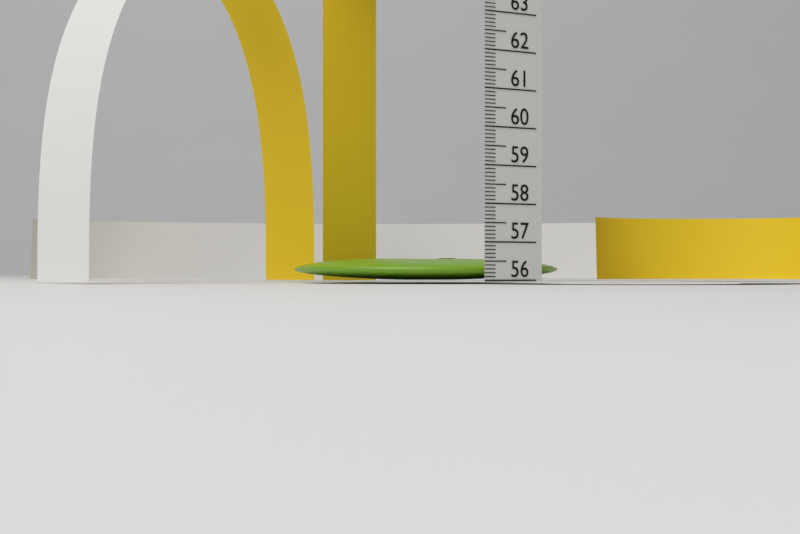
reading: 56.6 (no unit)
